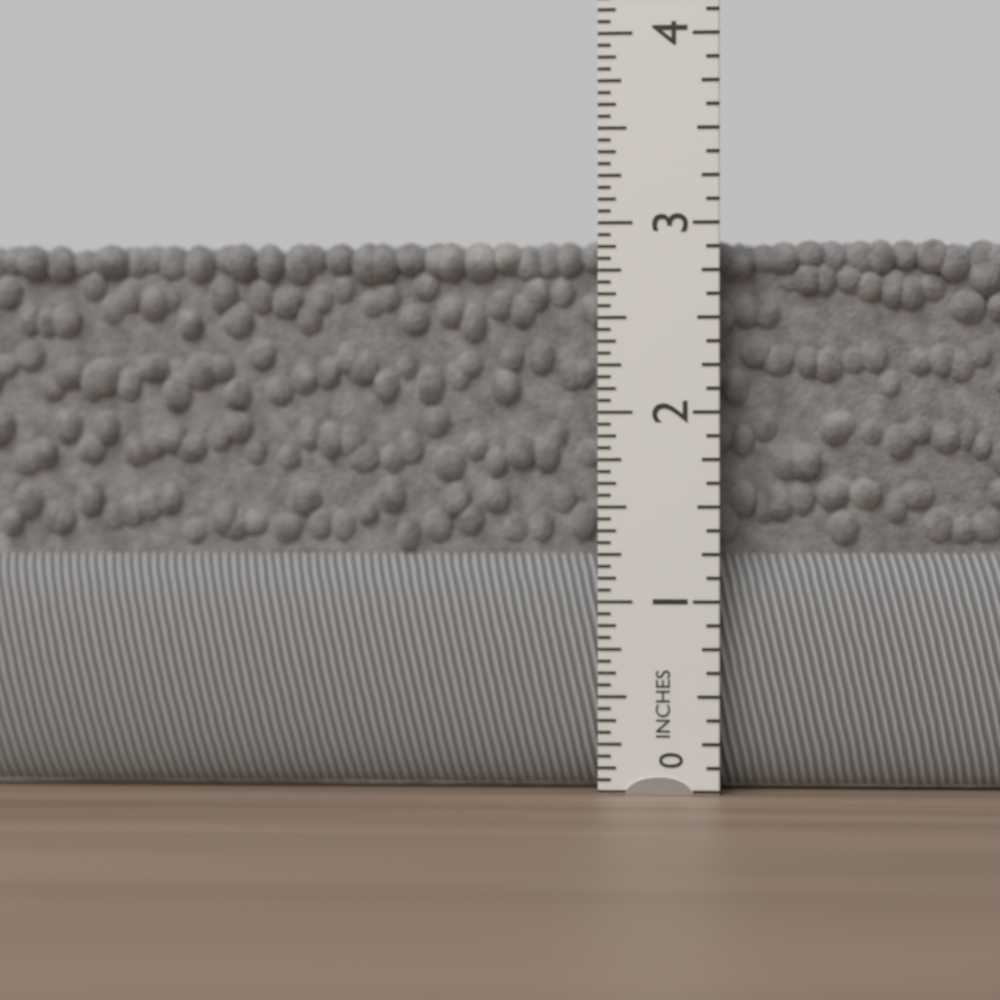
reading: 2.9375 in
